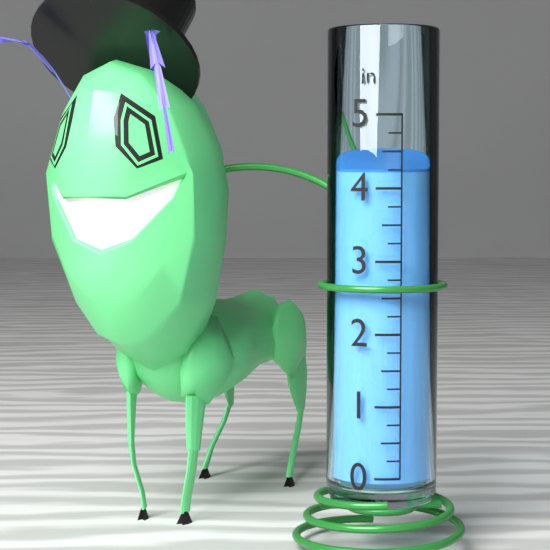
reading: 4.25 in
